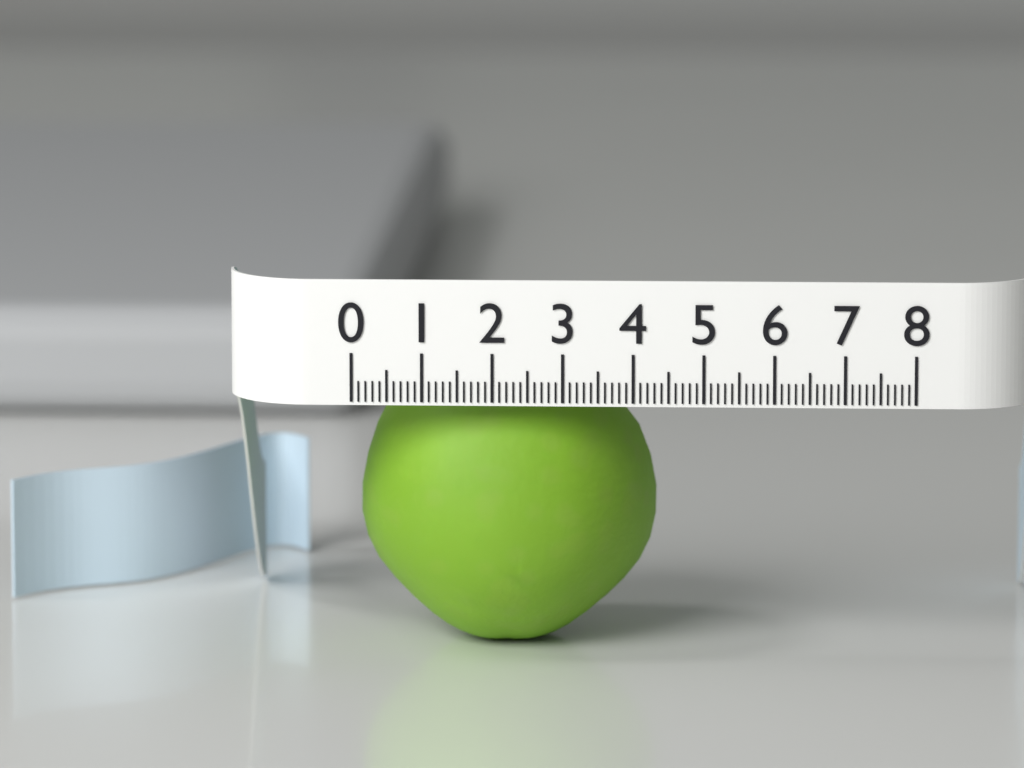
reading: 4.3 (no unit)
